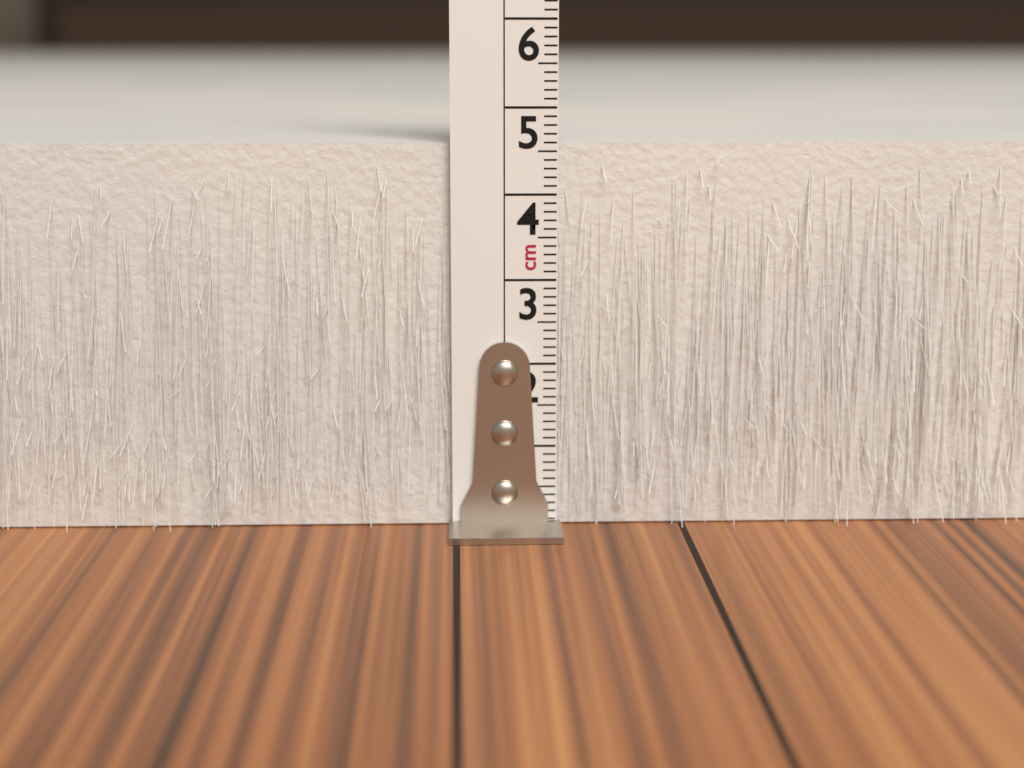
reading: 4.6 cm
